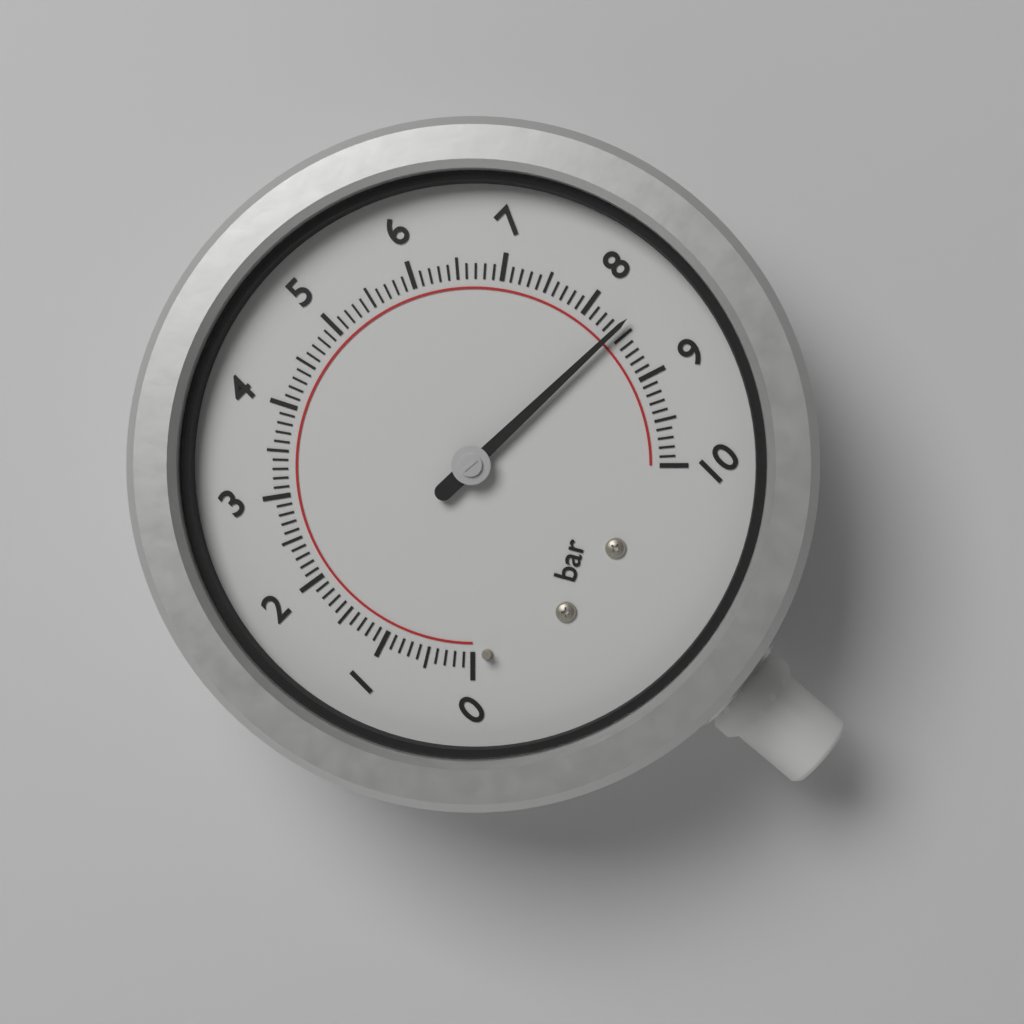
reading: 8.4 bar
